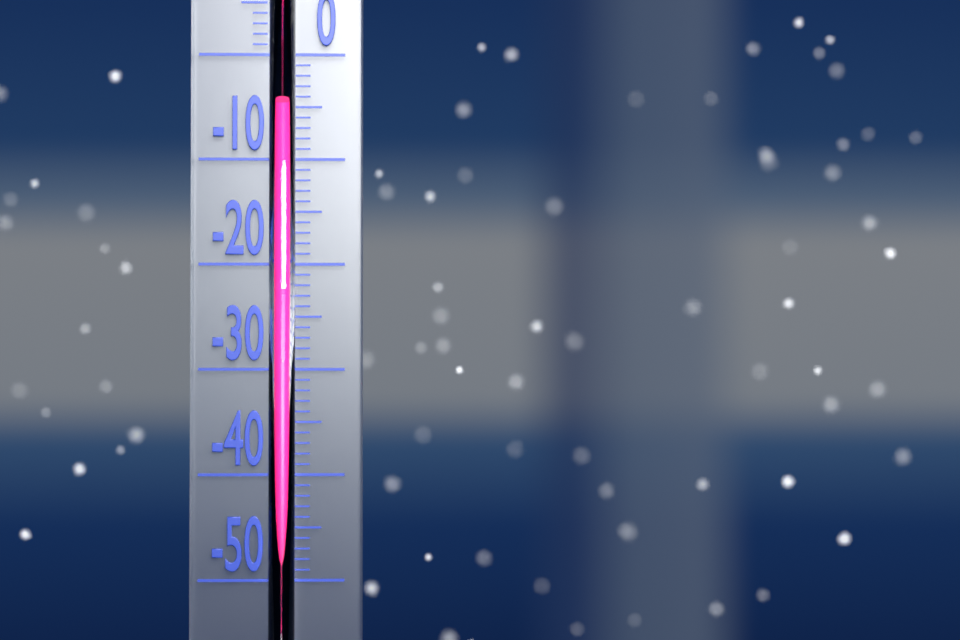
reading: -5 °C
